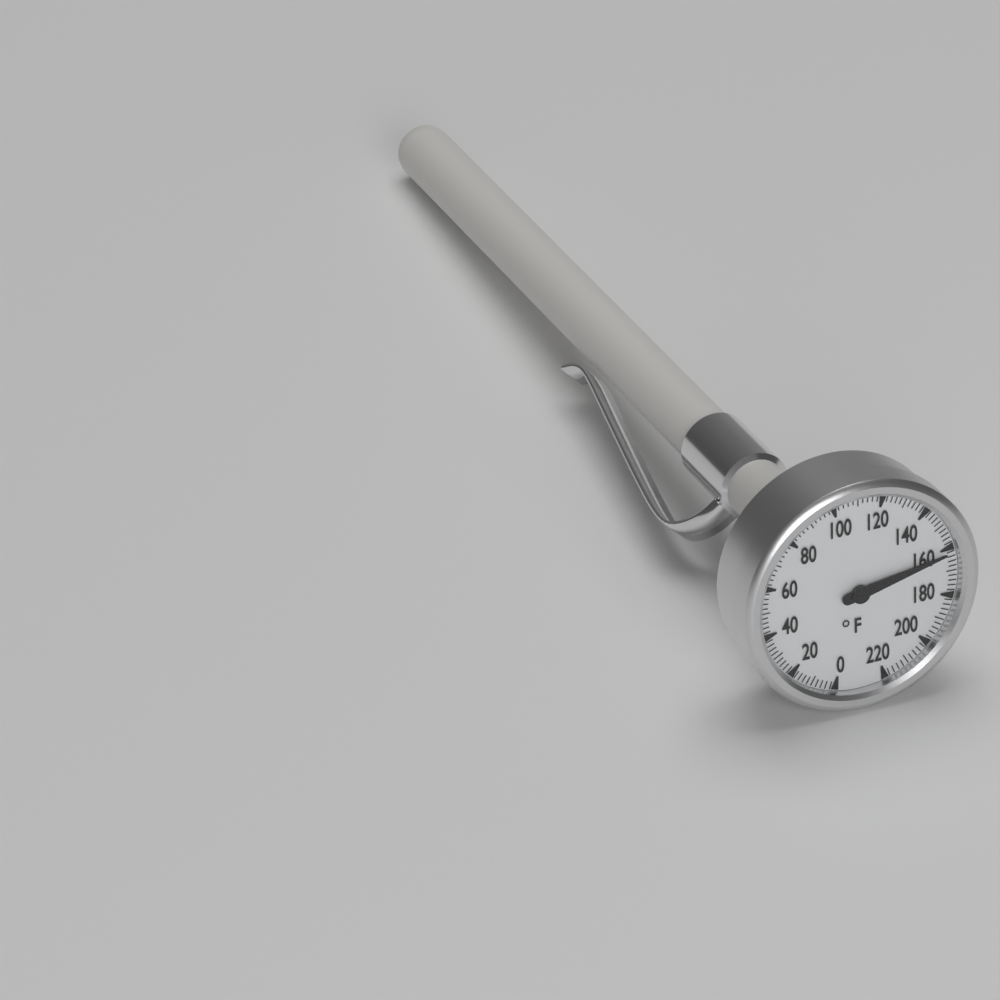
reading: 162 °F
